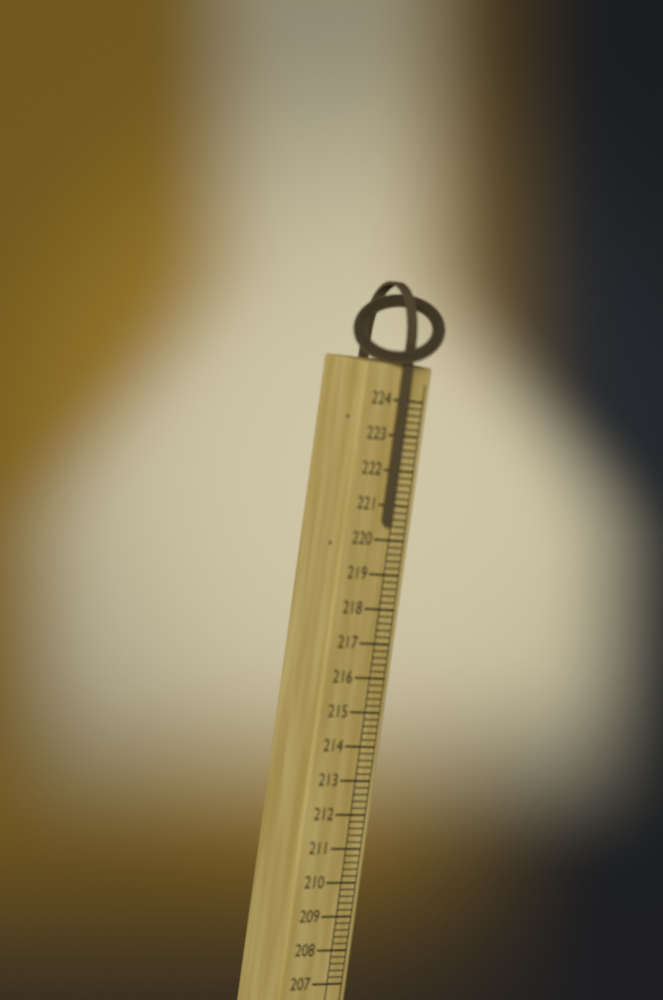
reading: 220.4 (no unit)
